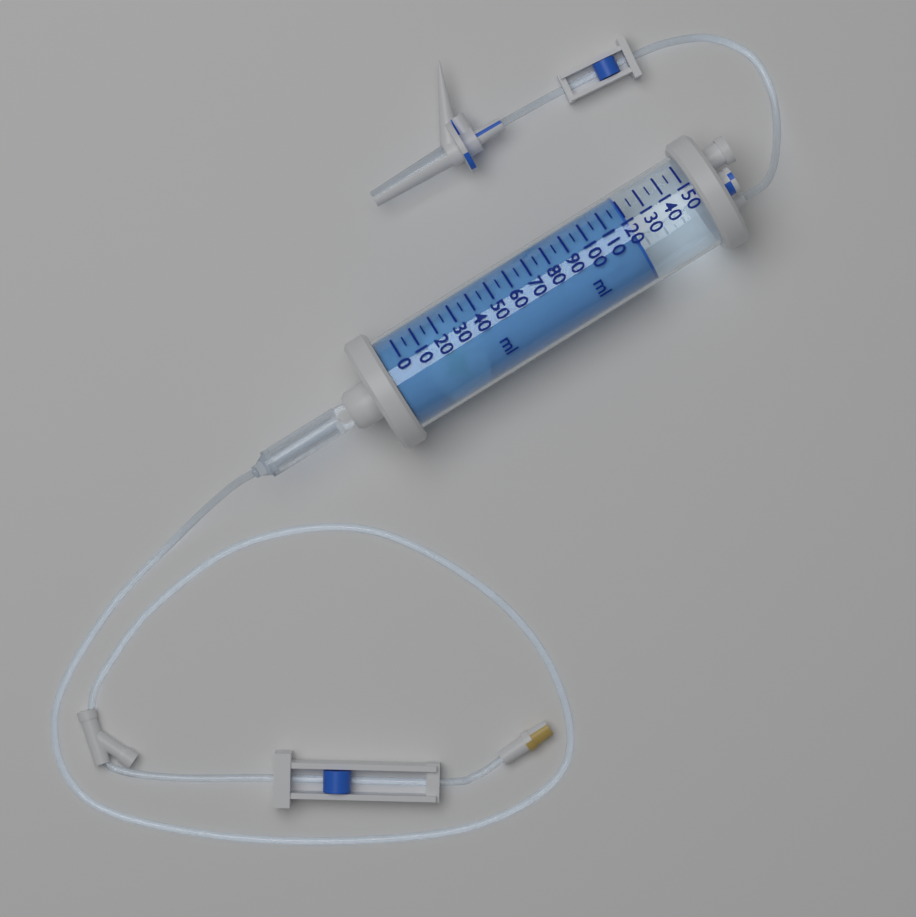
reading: 120 ml
